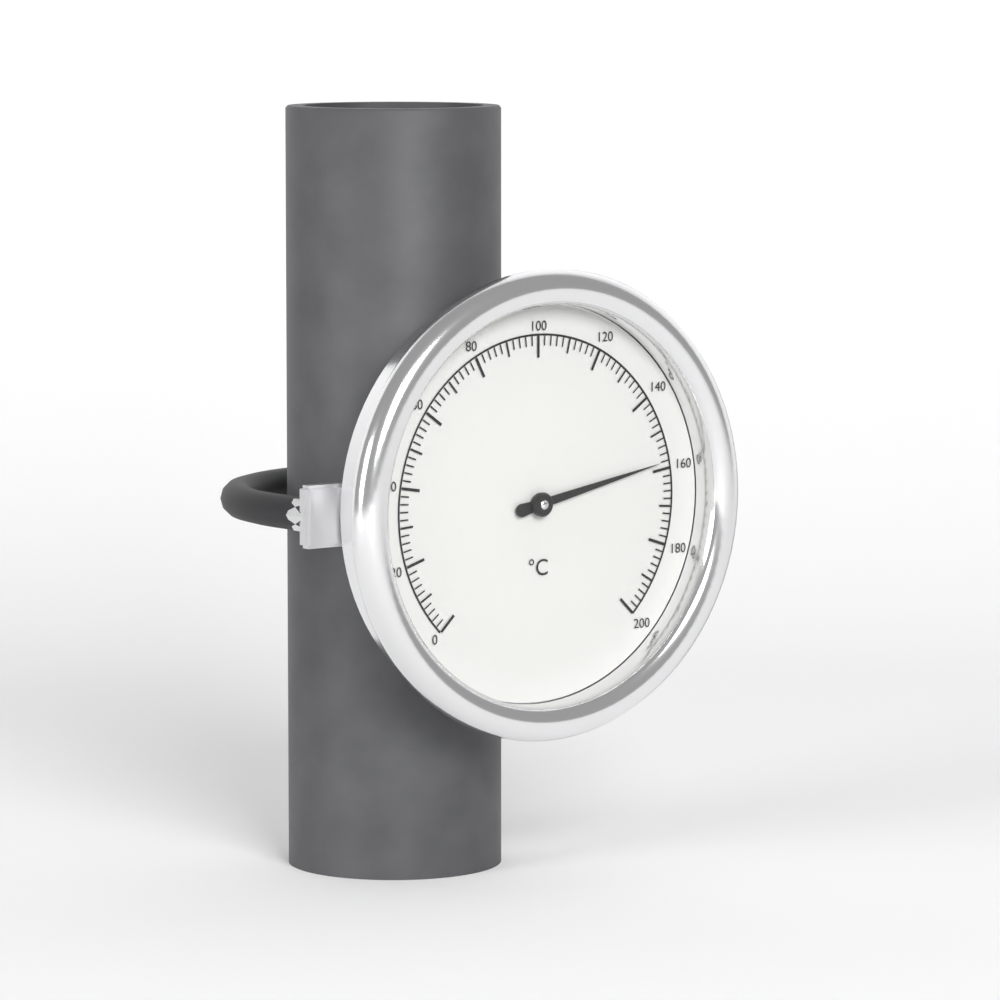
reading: 158 °C
